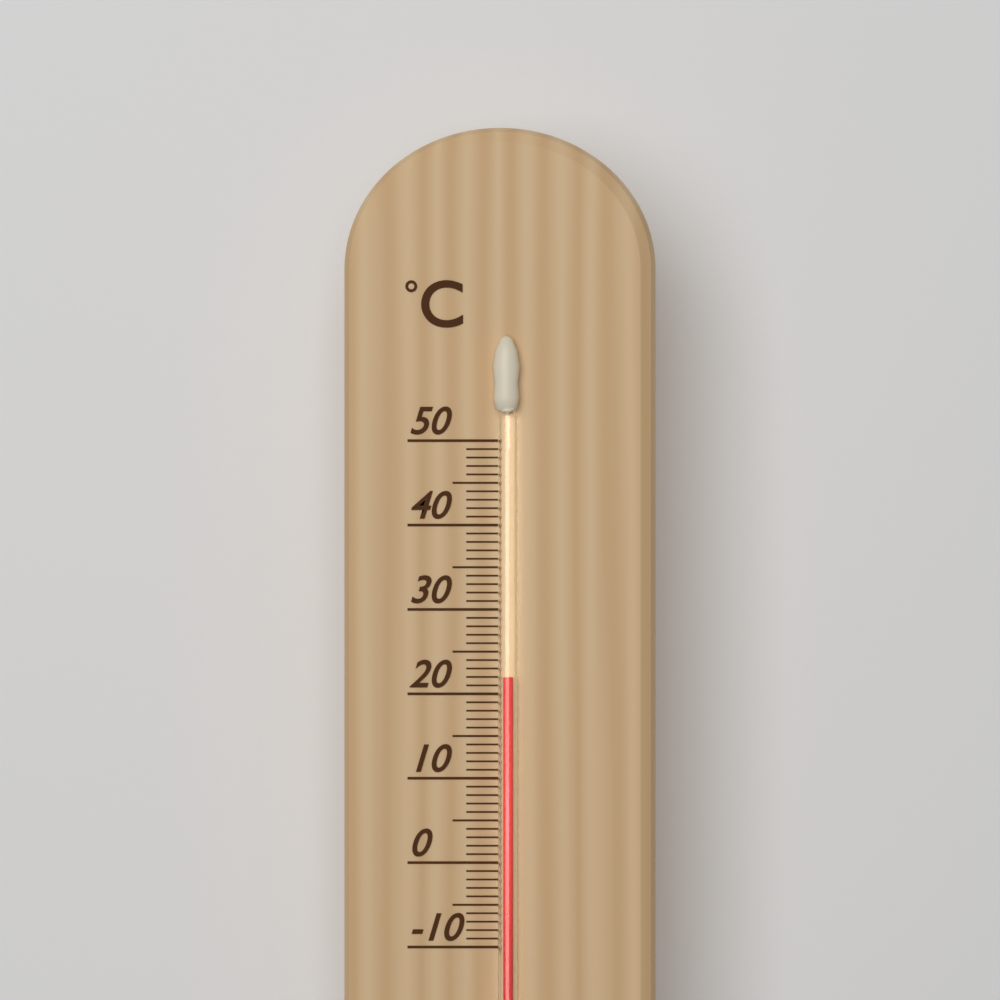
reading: 22 °C
